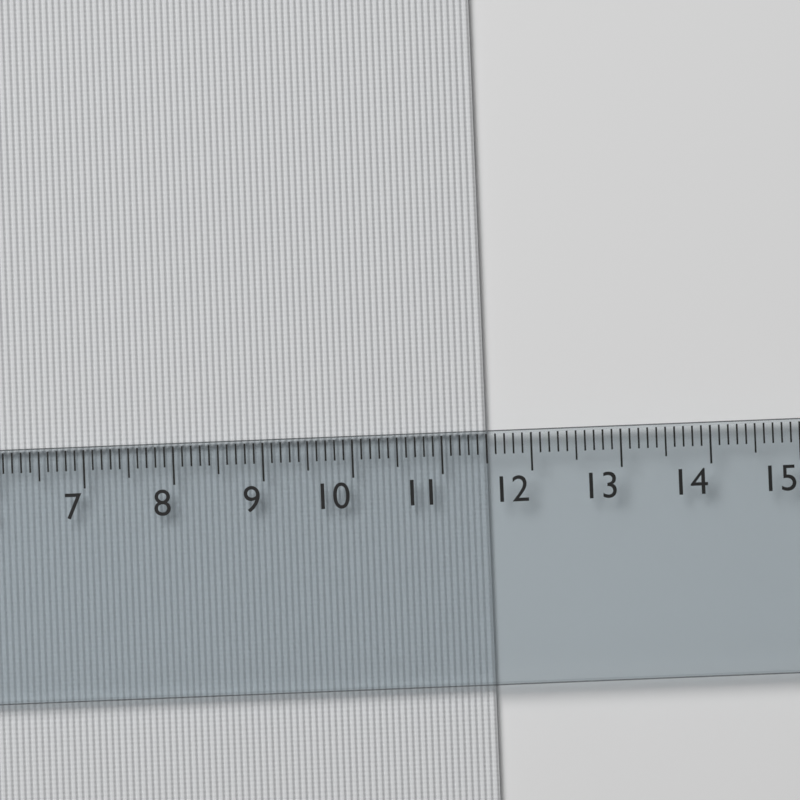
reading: 11.5 cm
